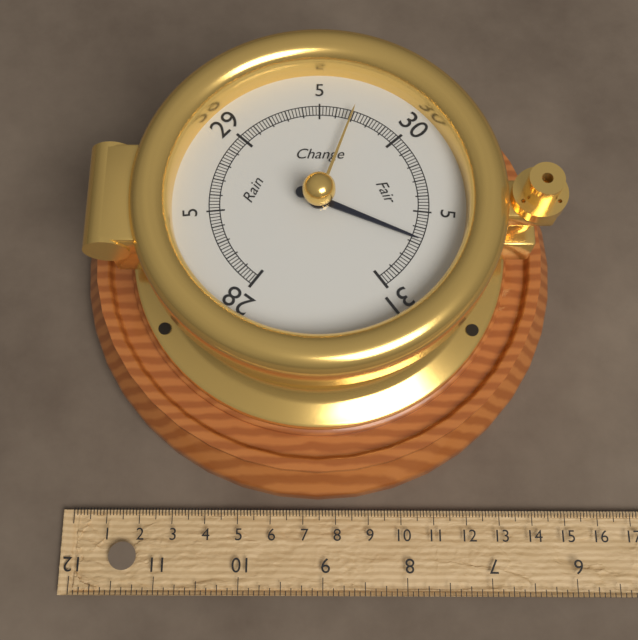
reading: 30.68 inHg
